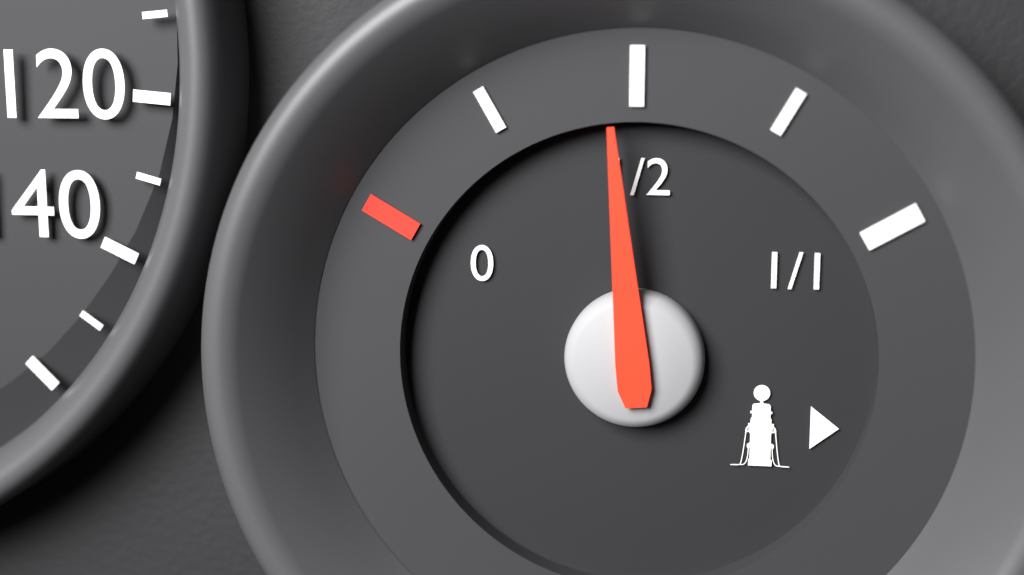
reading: 0.45 (no unit)
